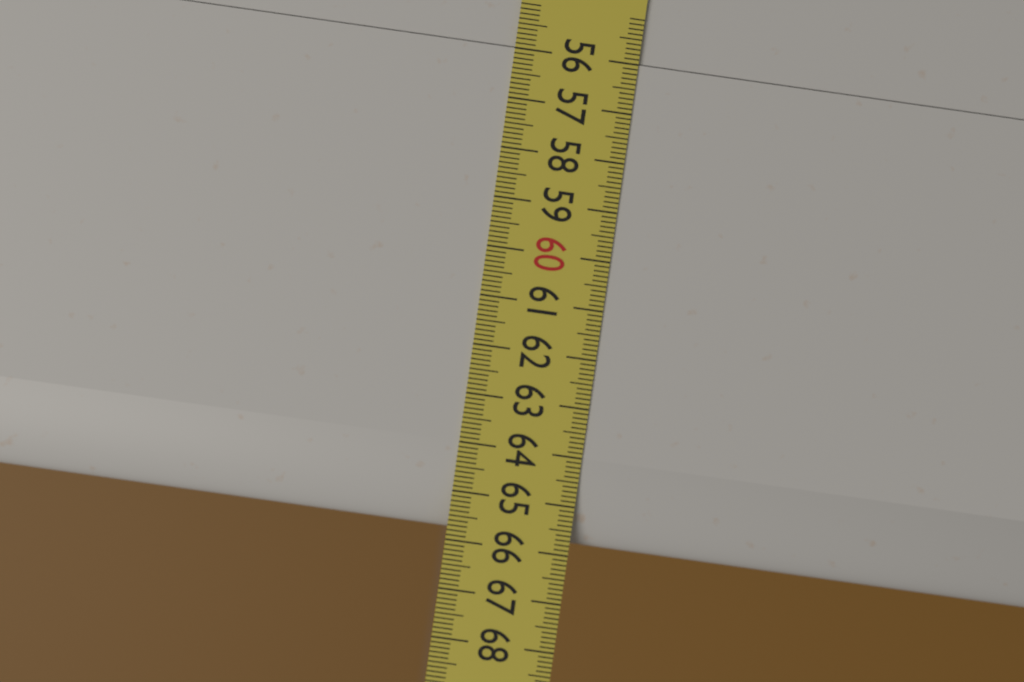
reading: 65.8 (no unit)
